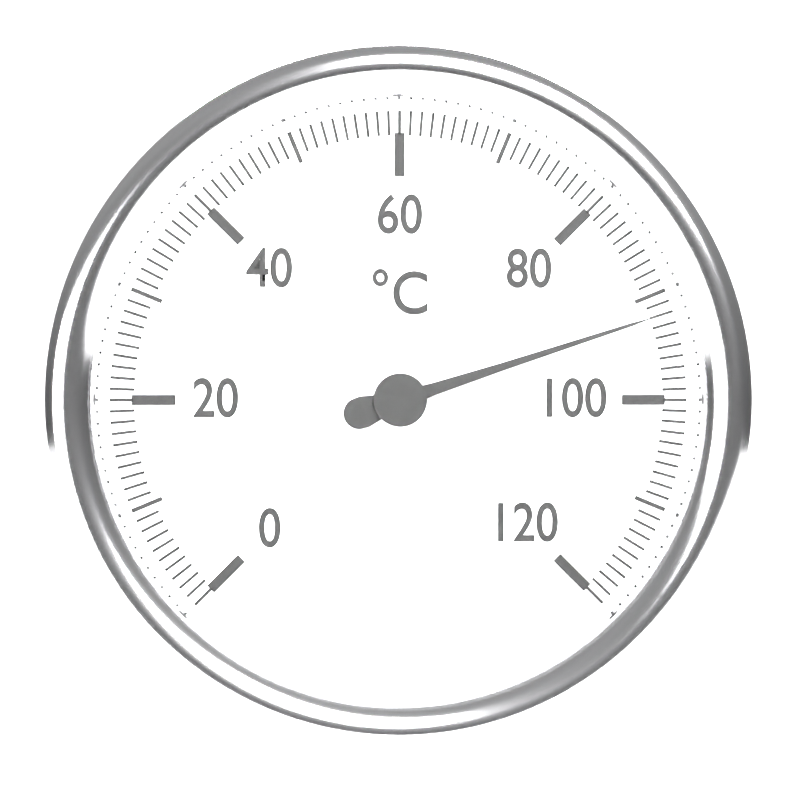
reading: 92 °C
